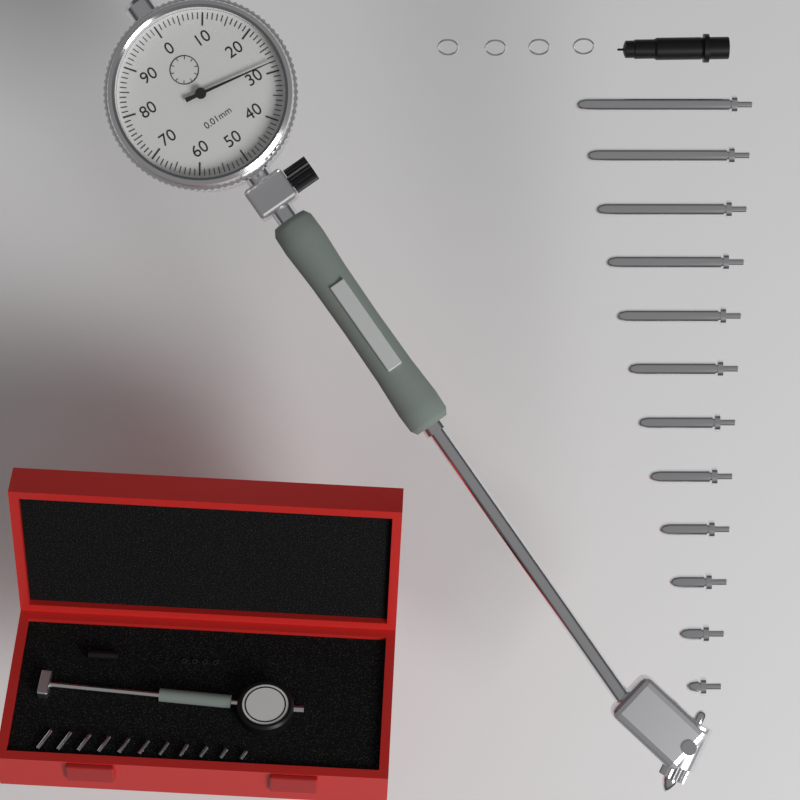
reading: 0.28 mm
